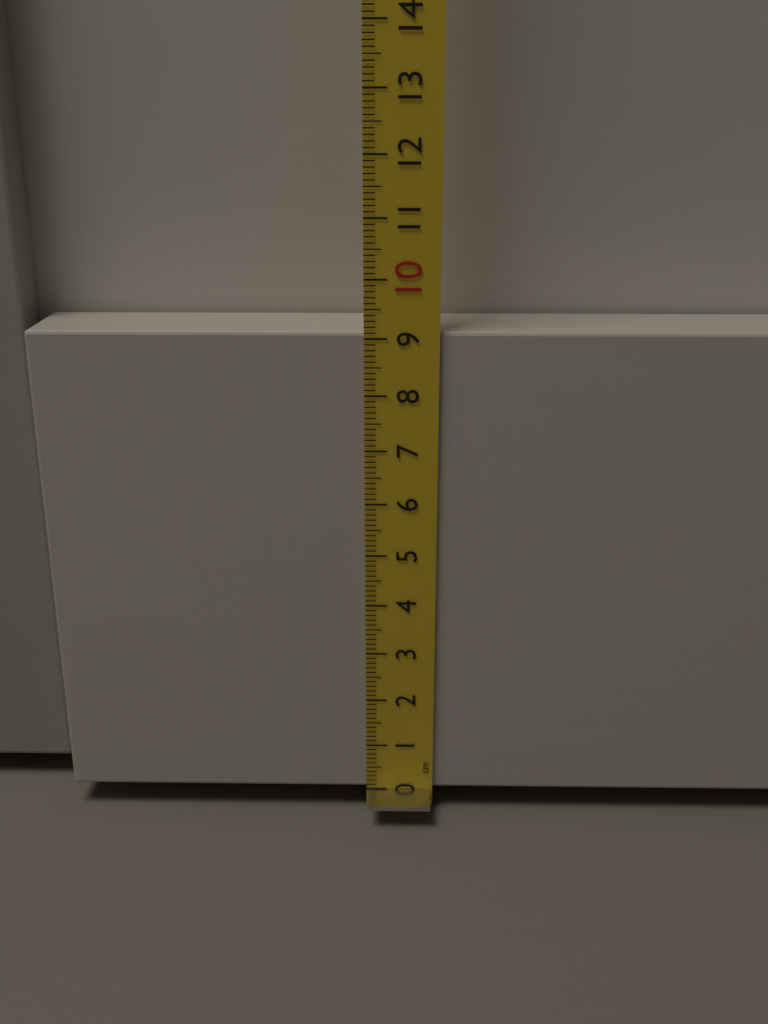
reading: 9.1 cm
